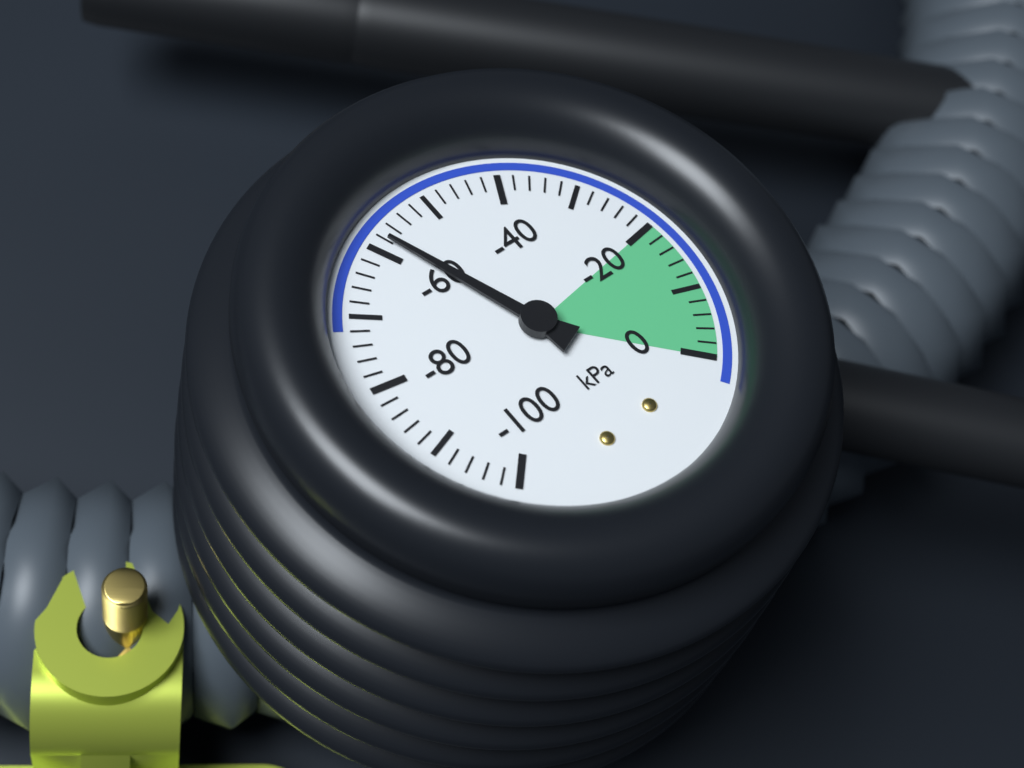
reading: -58 kPa
